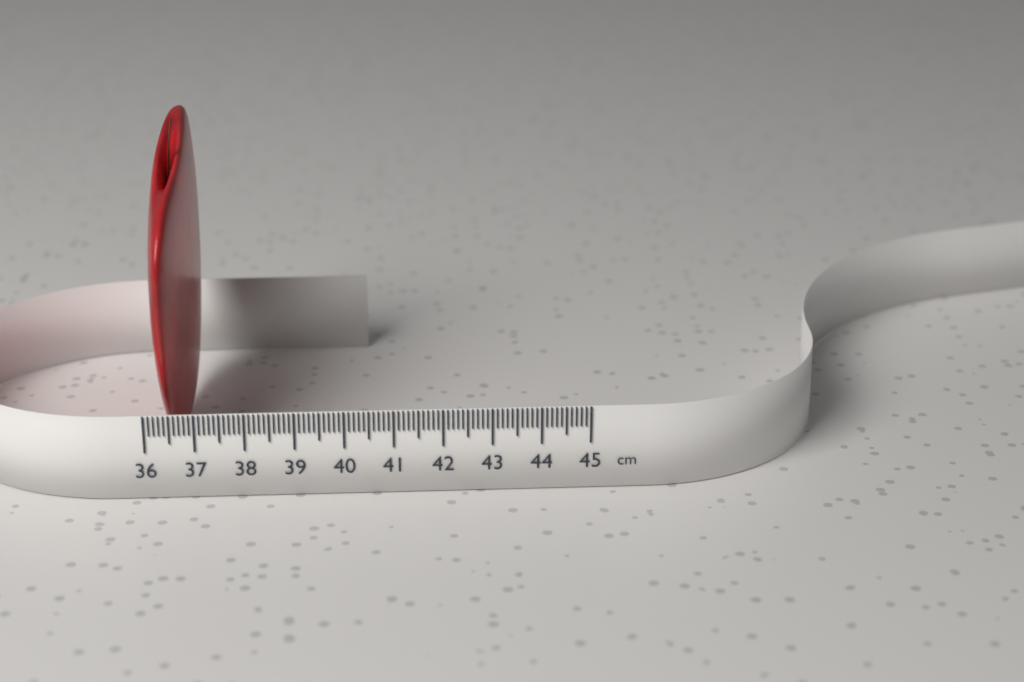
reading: 36.8 cm
